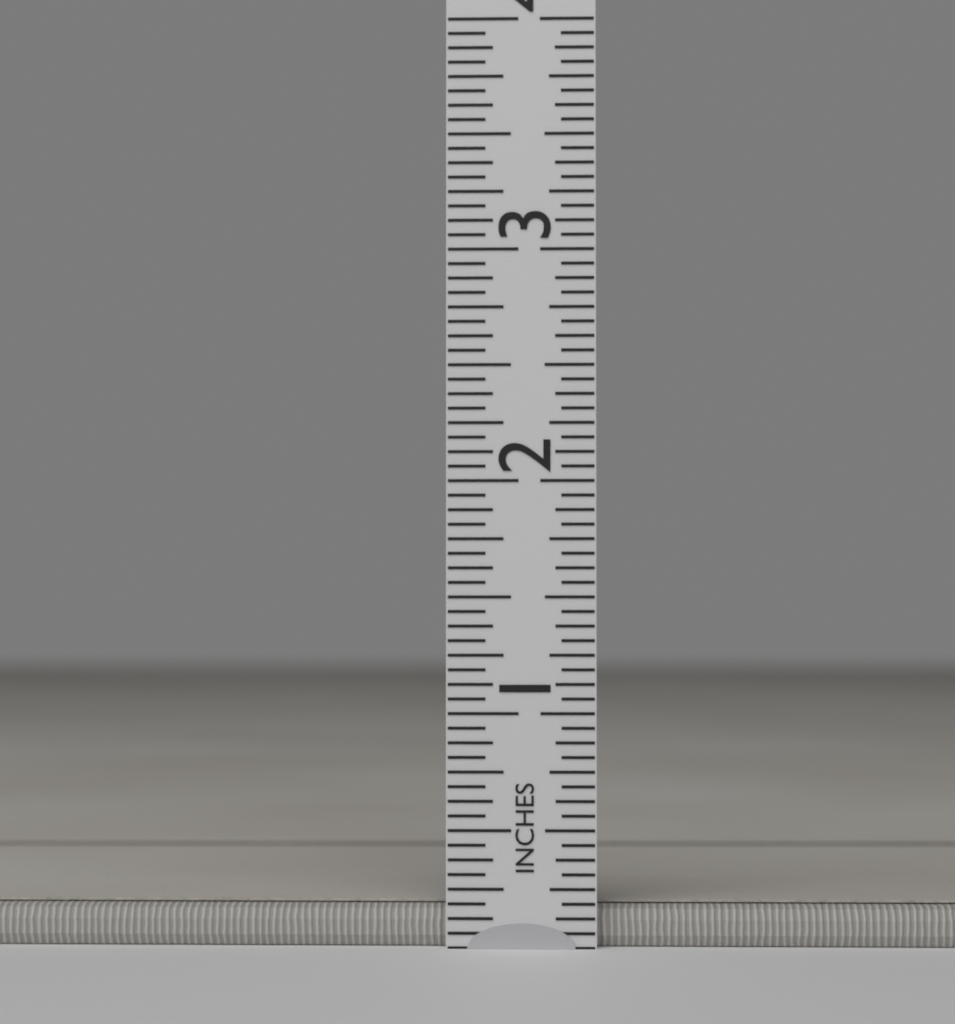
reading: 0.1875 in
